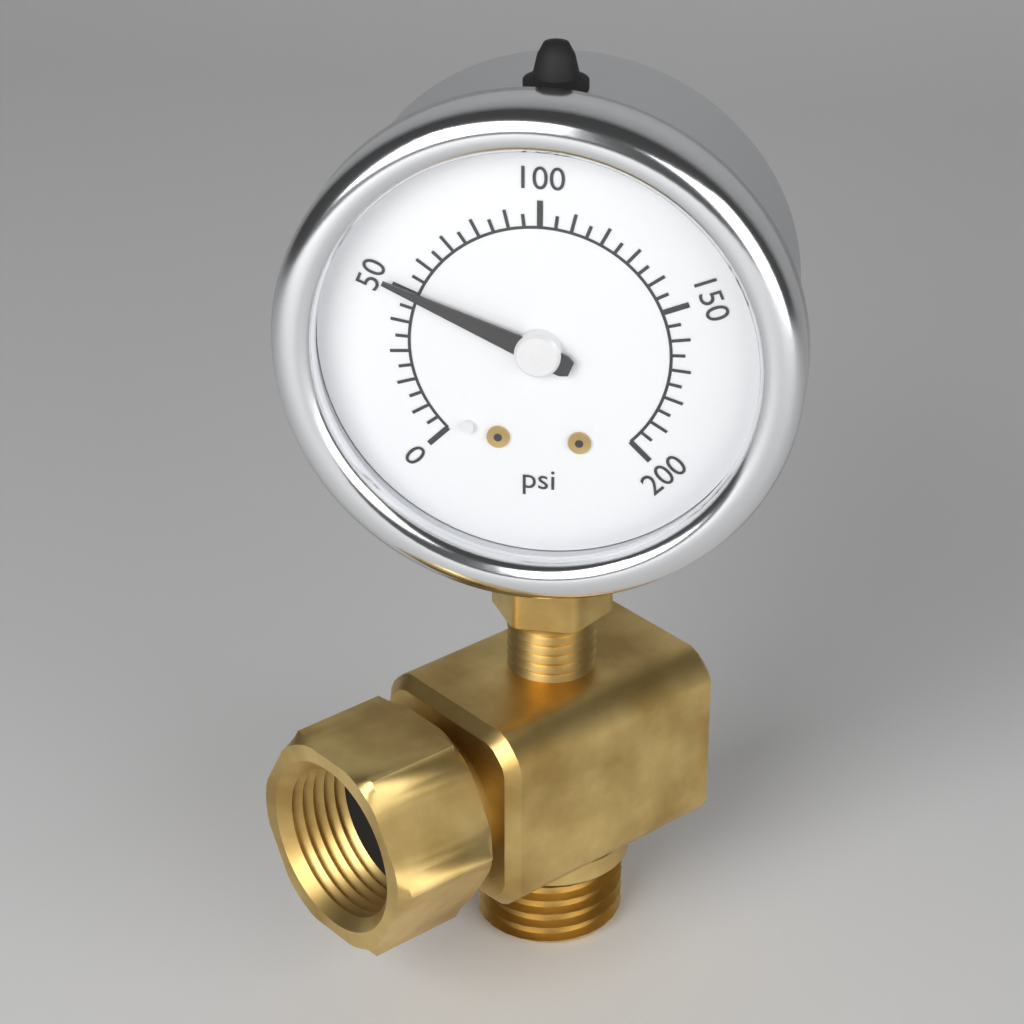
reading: 50 psi
